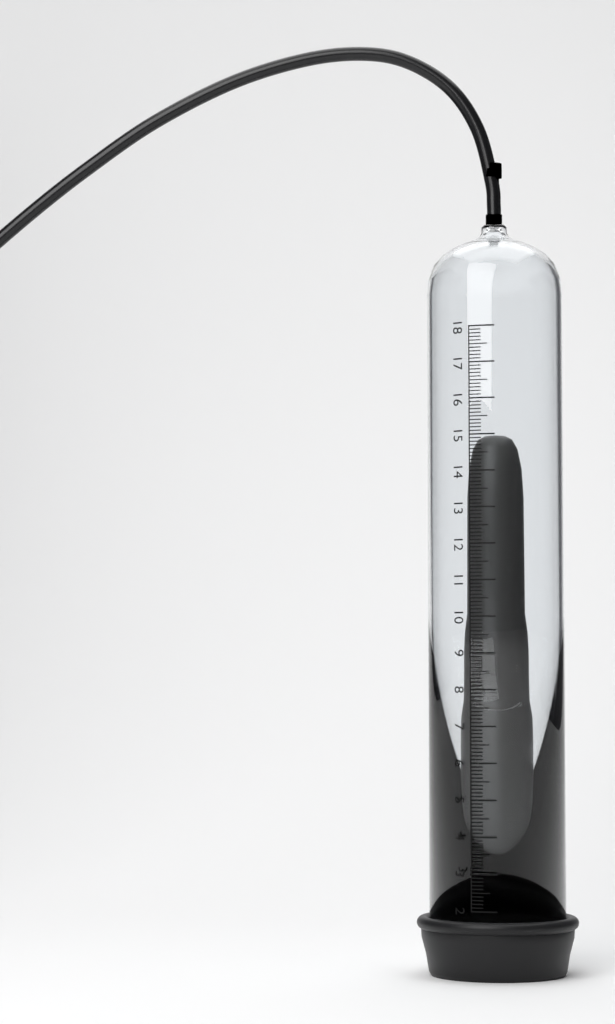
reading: 15.1 (no unit)
